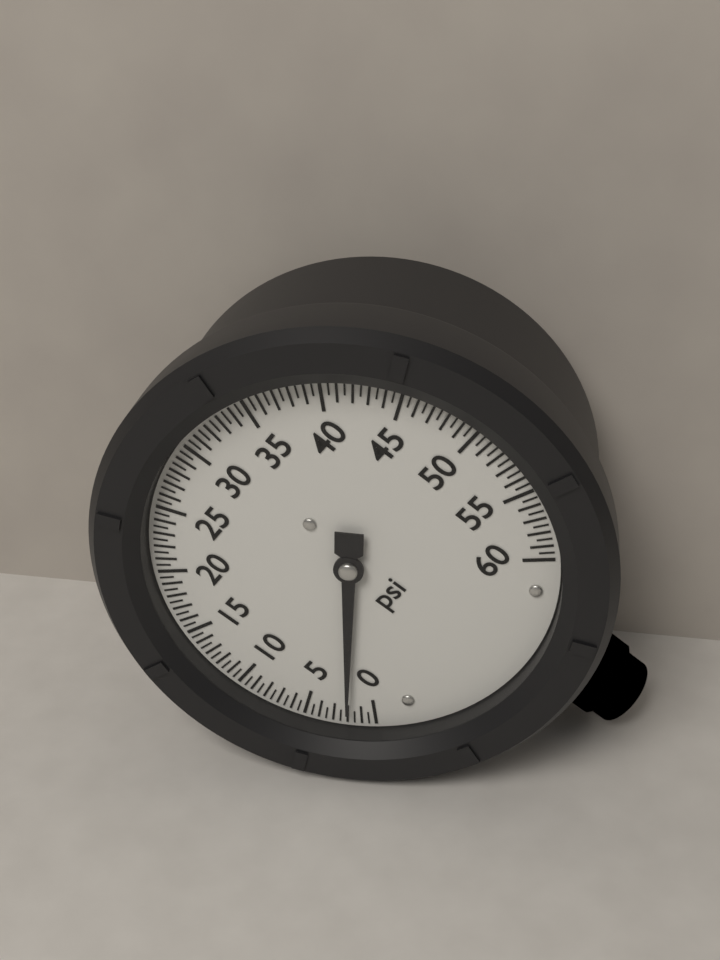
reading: 2.0 psi
